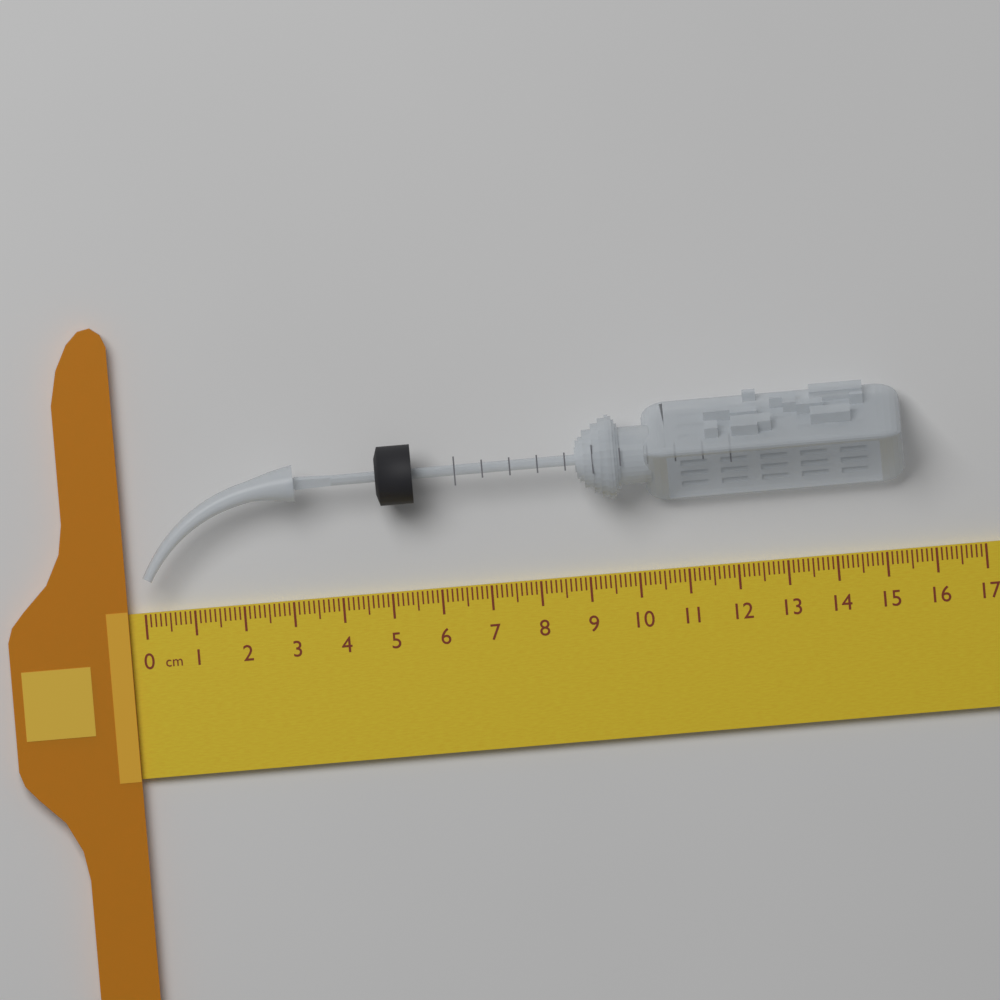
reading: 15.5 cm
